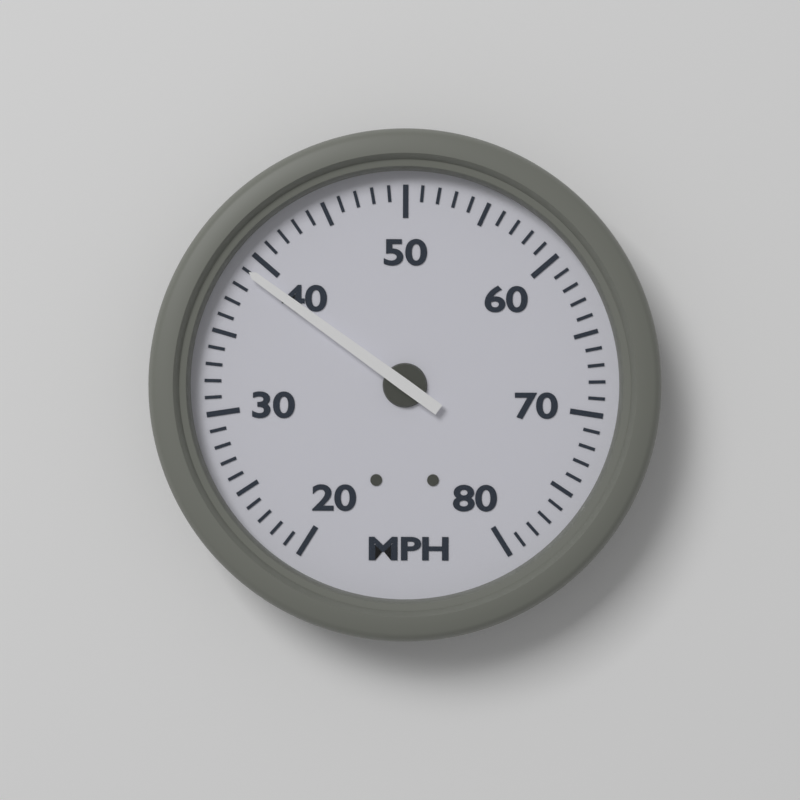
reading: 39 MPH
